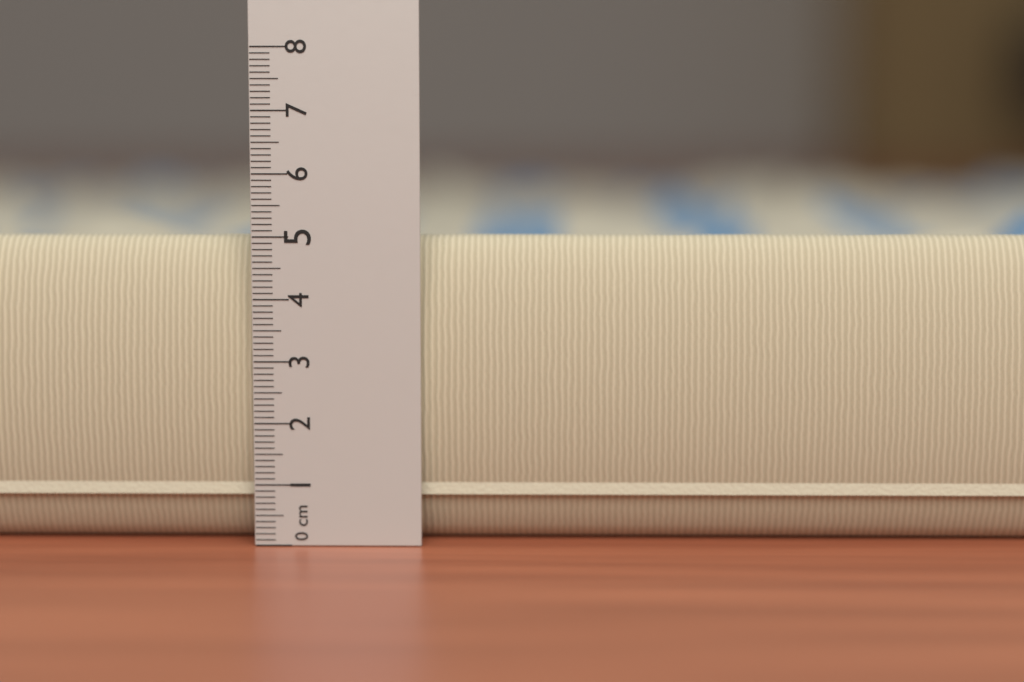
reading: 5.0 cm
